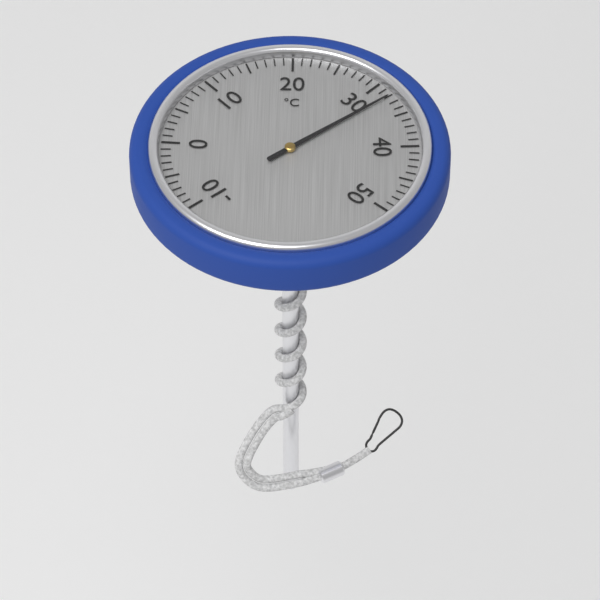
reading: 32 °C
